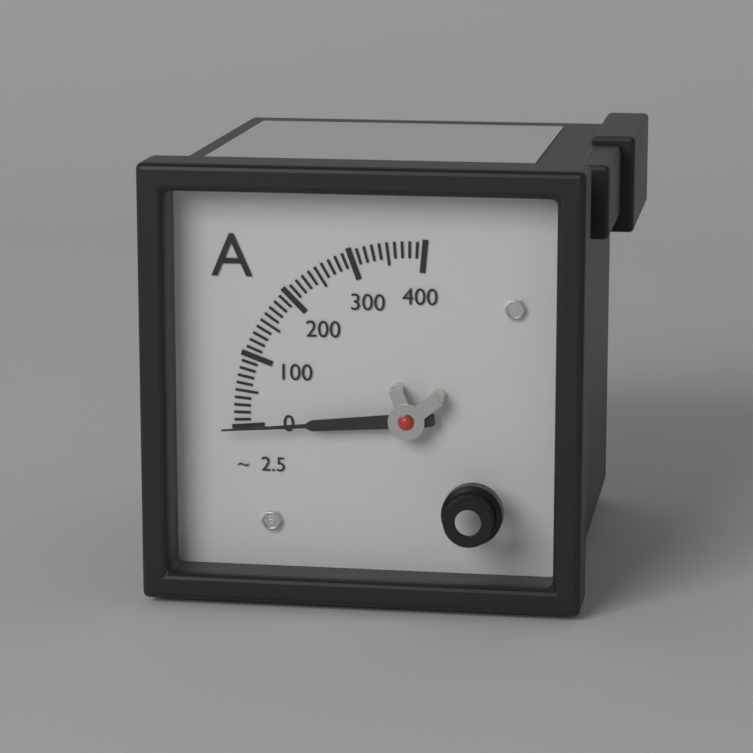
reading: 0 A
